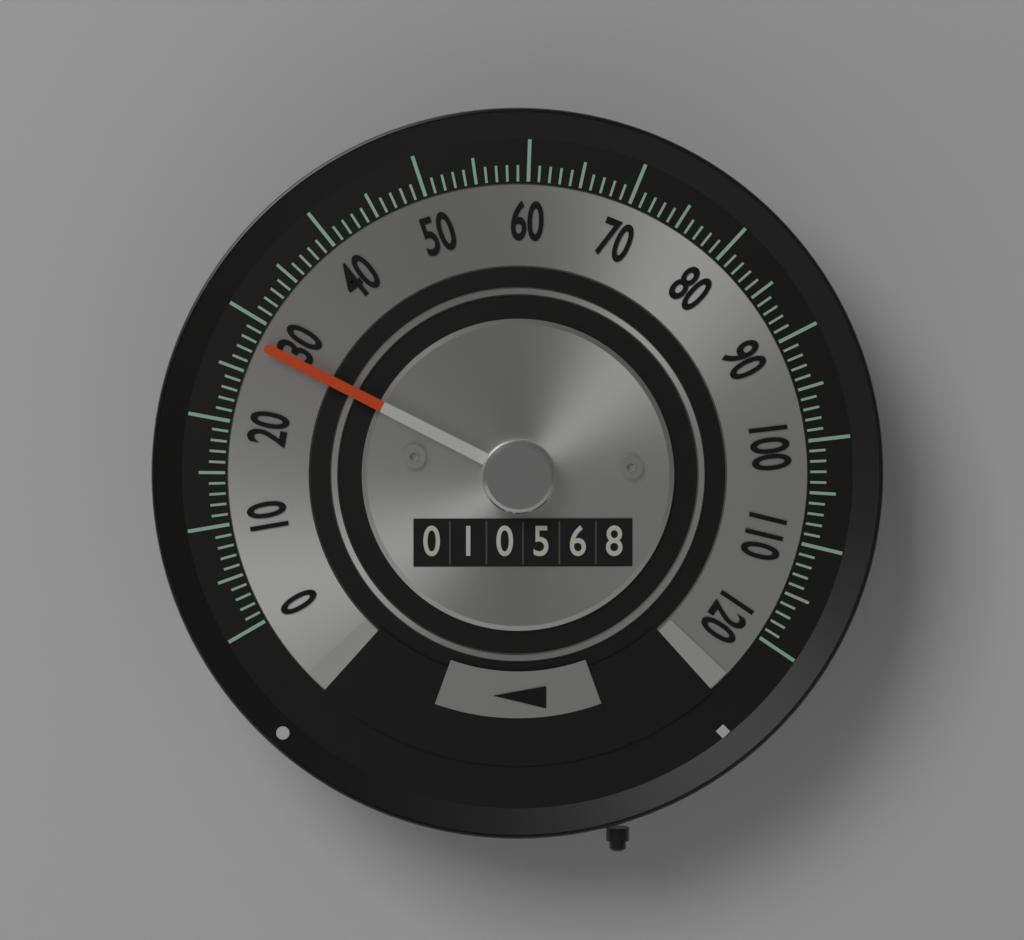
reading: 28 (no unit)
